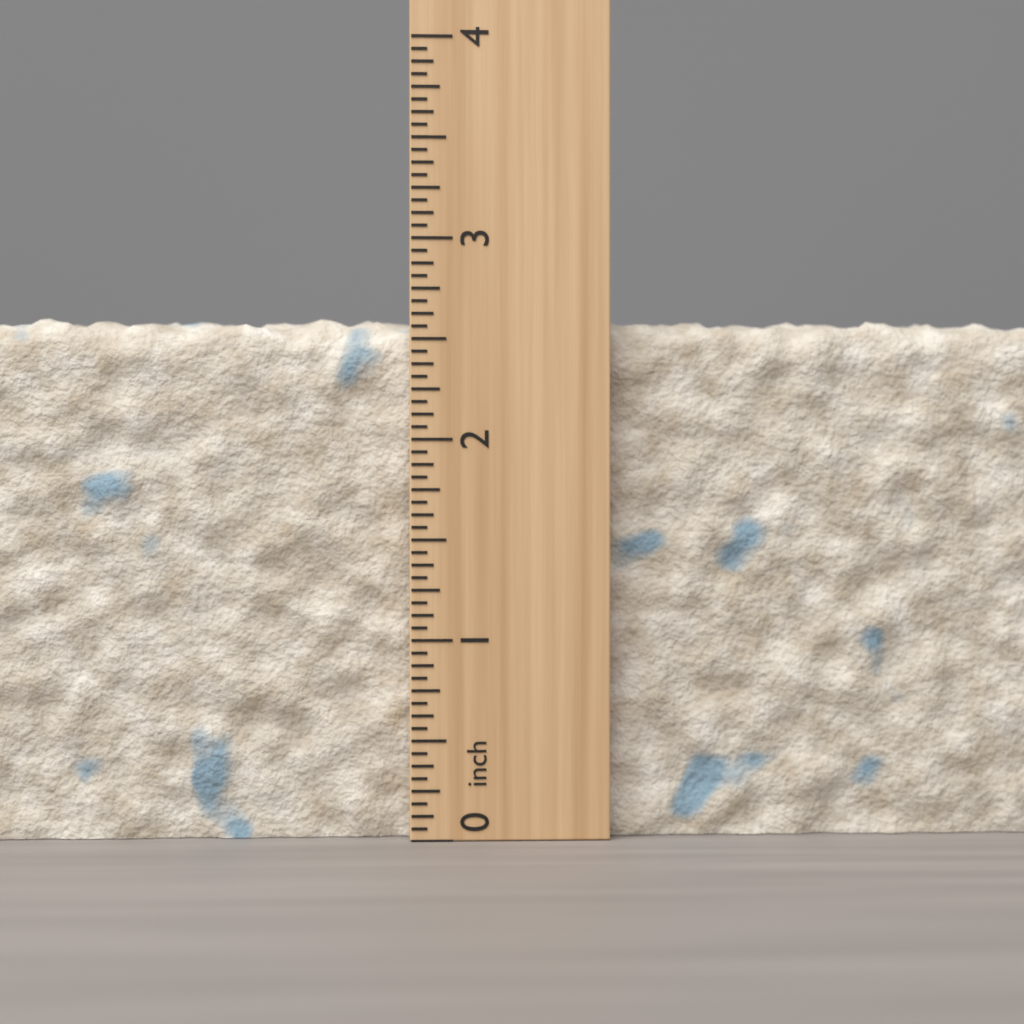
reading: 2.6250 inch
